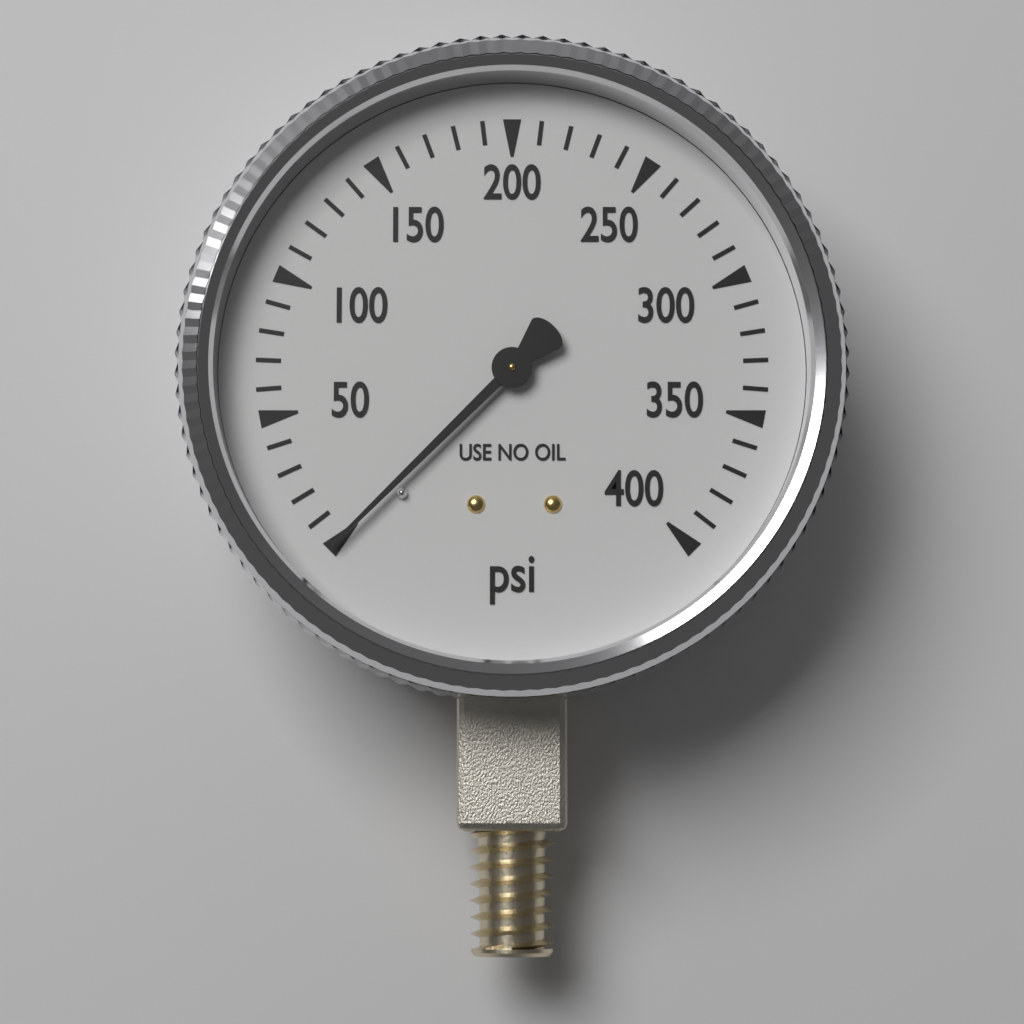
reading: 0 psi
